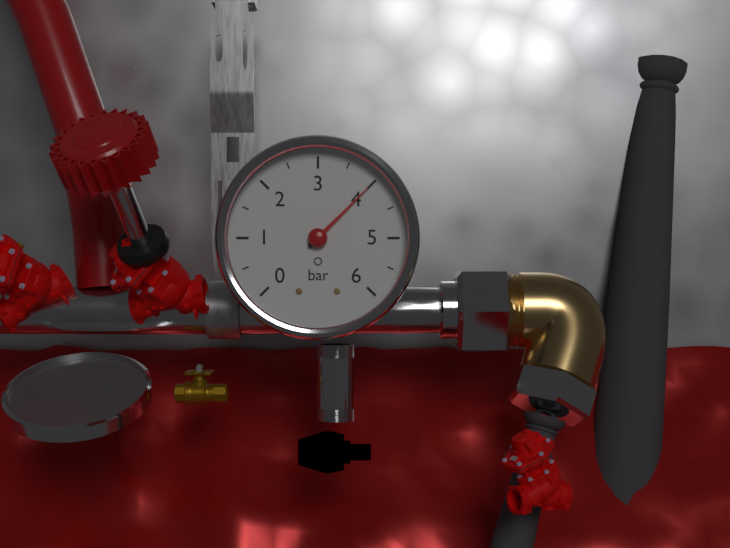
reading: 4.0 bar
